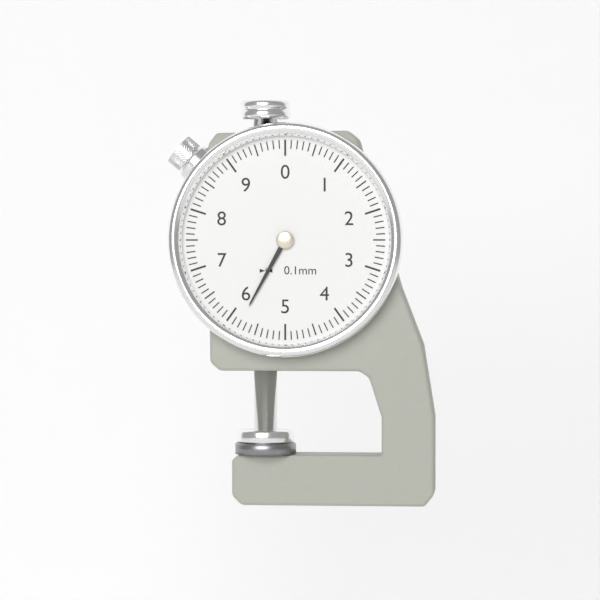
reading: 5.8 mm
